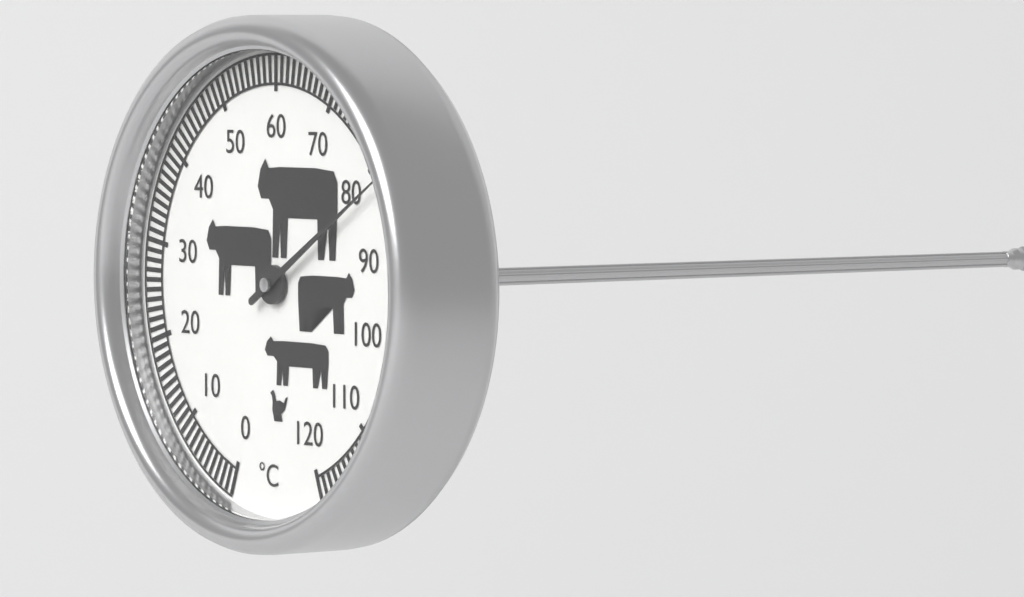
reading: 82 °C
